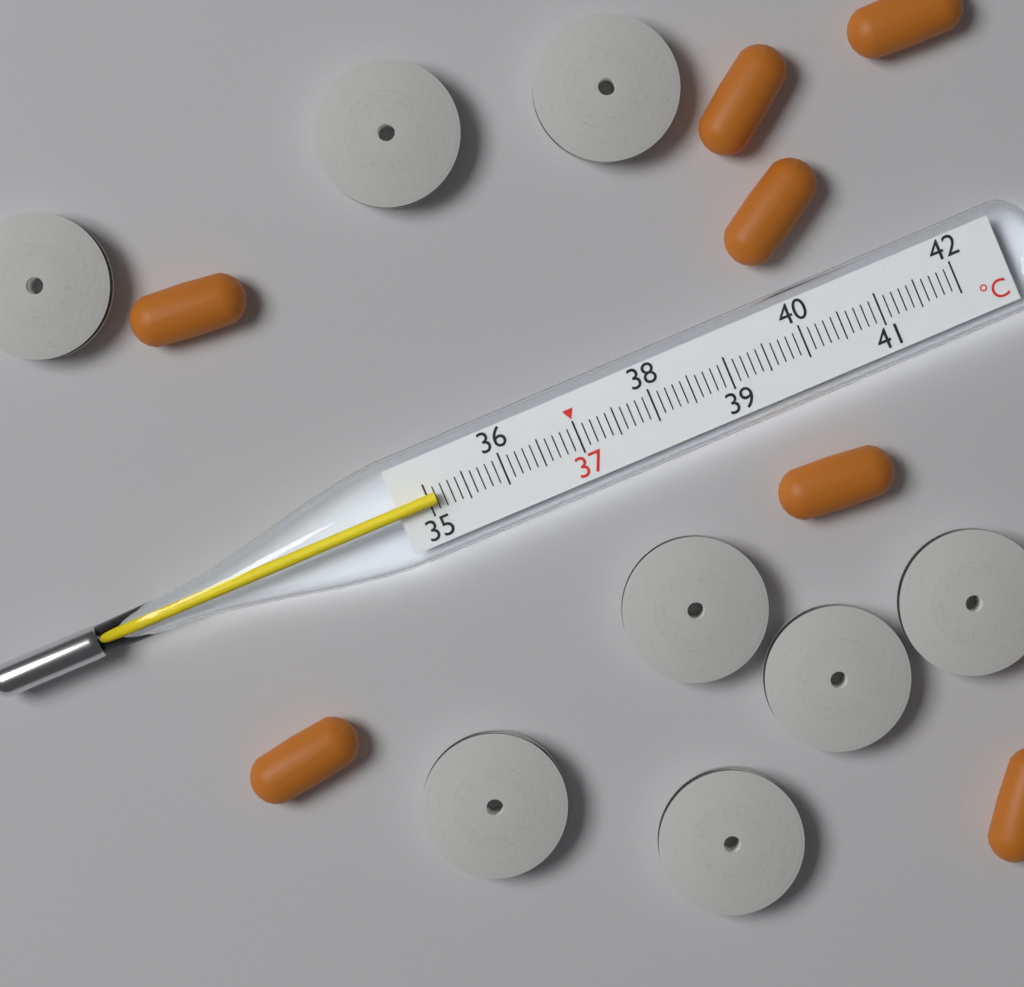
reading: 35.1 °C
